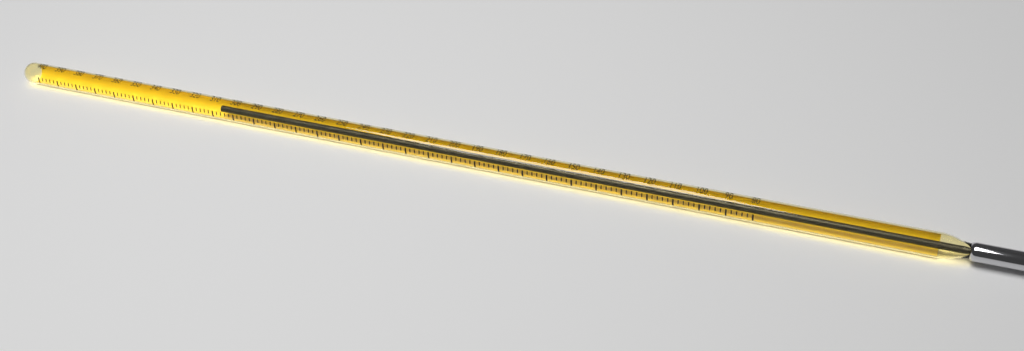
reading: 308 (no unit)
